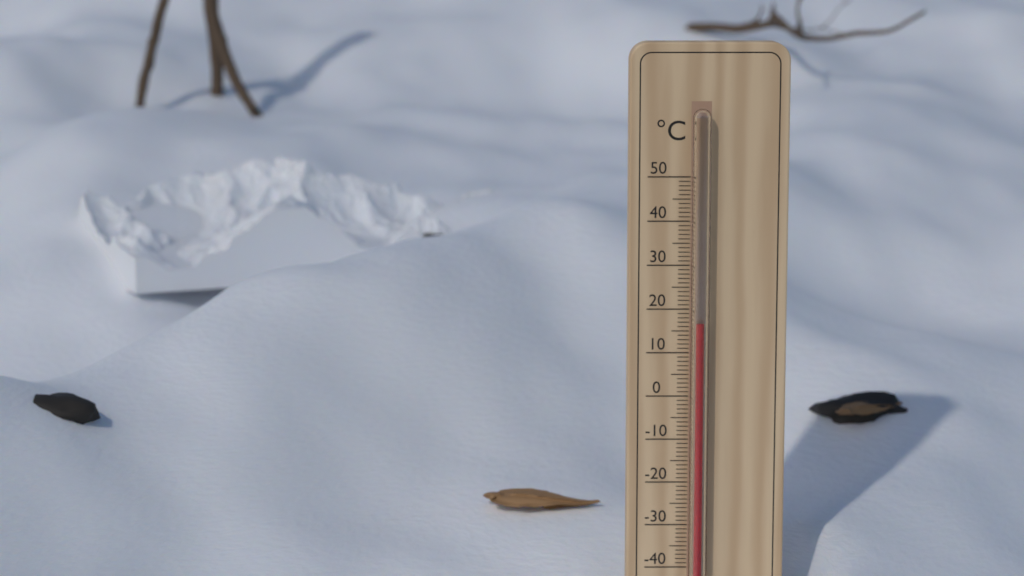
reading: 17 °C
